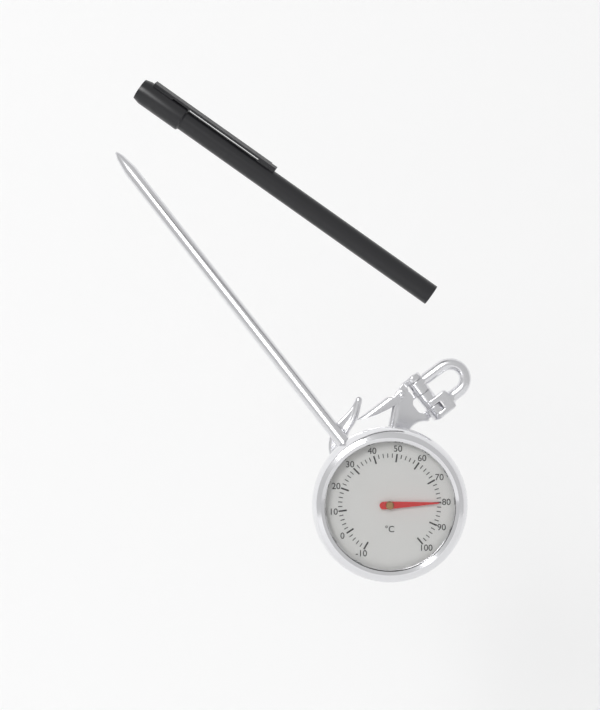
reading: 80 °C
